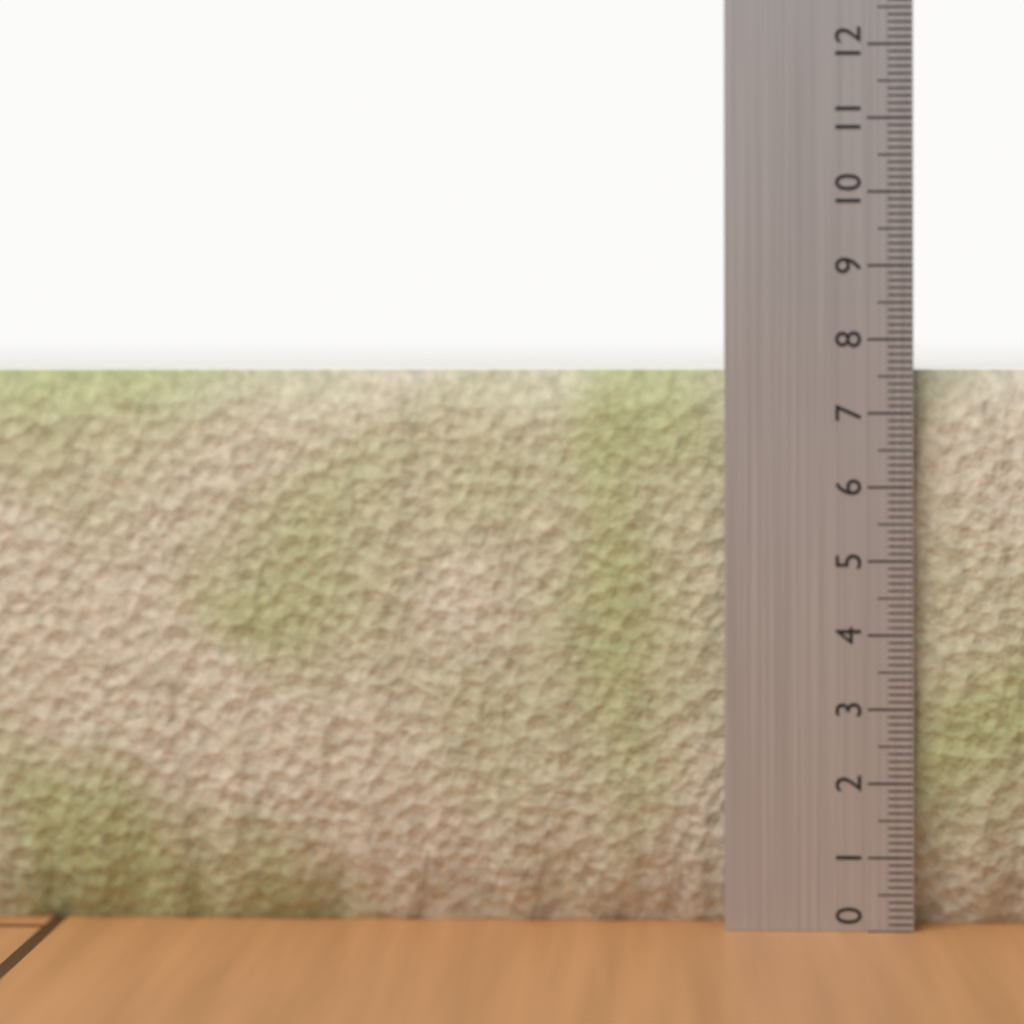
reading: 7.6 (no unit)
